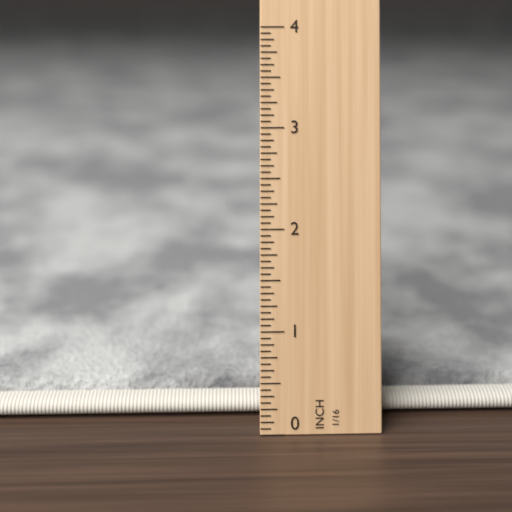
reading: 0.3125 in
